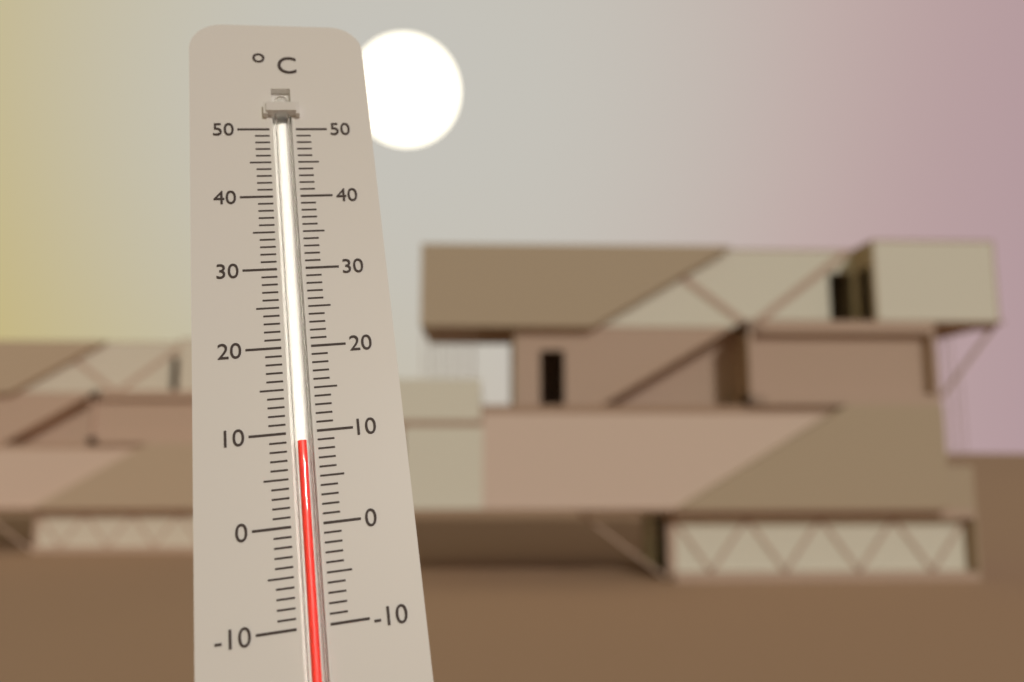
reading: 9 °C
